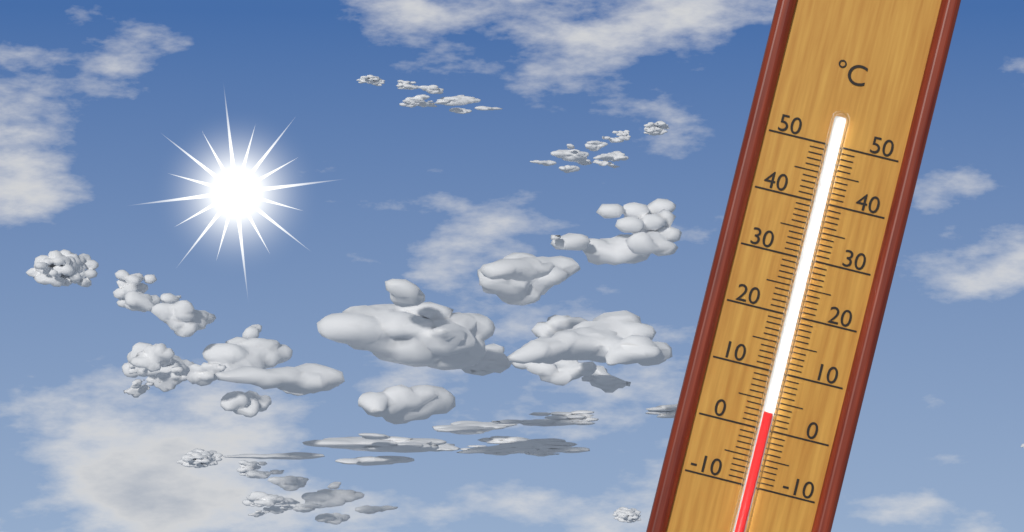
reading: 3 °C
